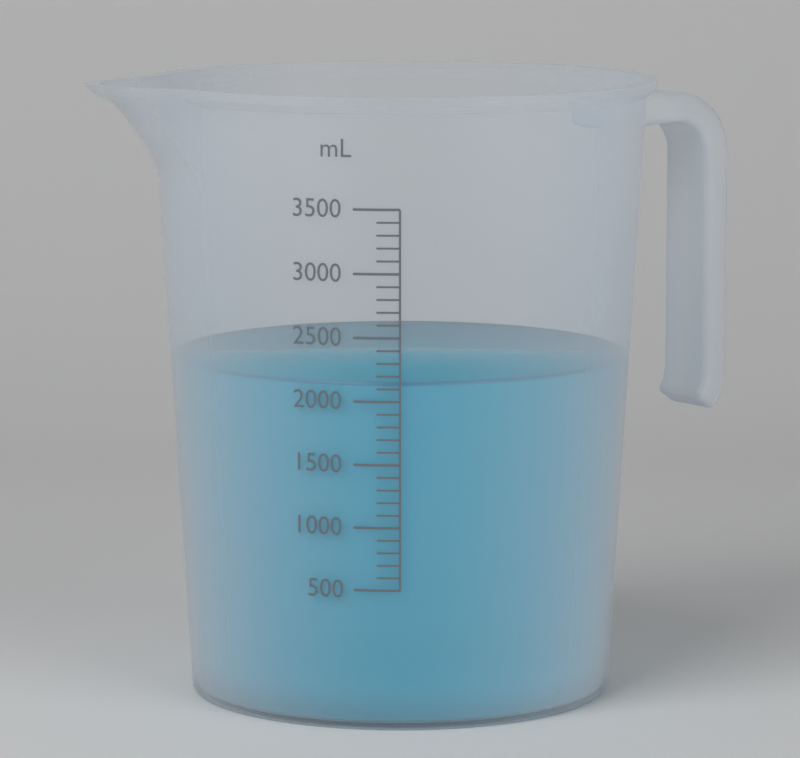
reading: 2150 mL
